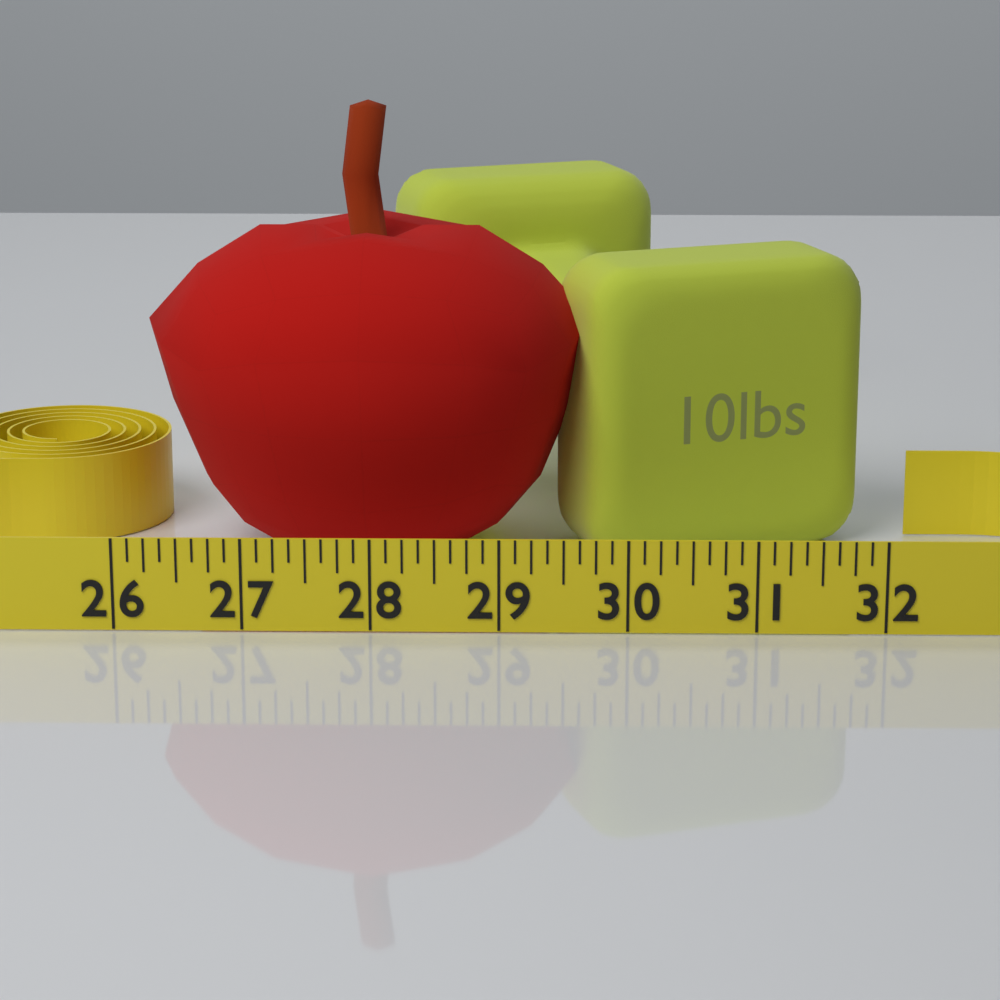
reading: 29.750 (no unit)
